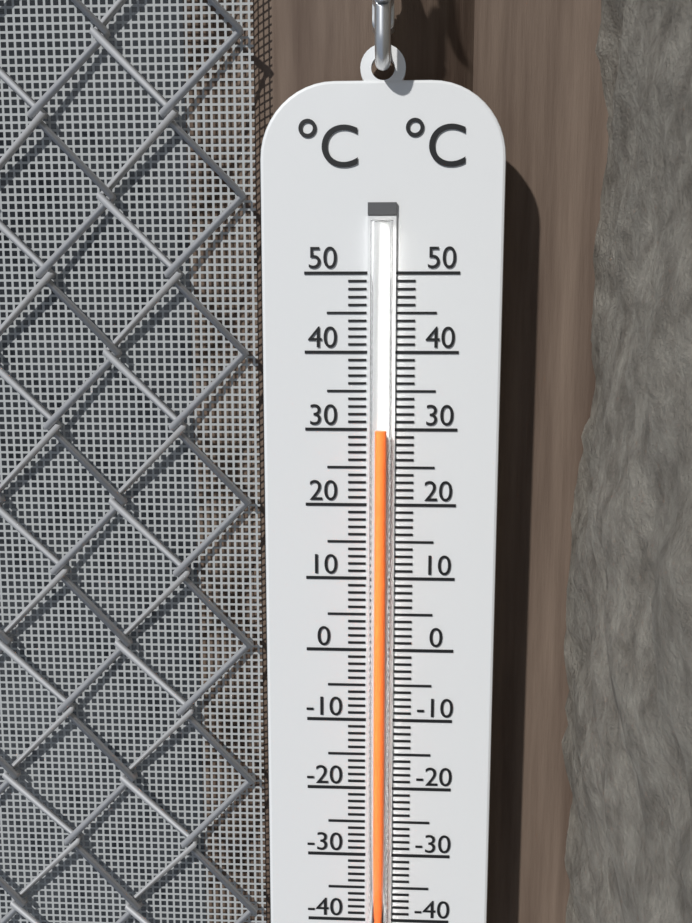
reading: 30 °C
